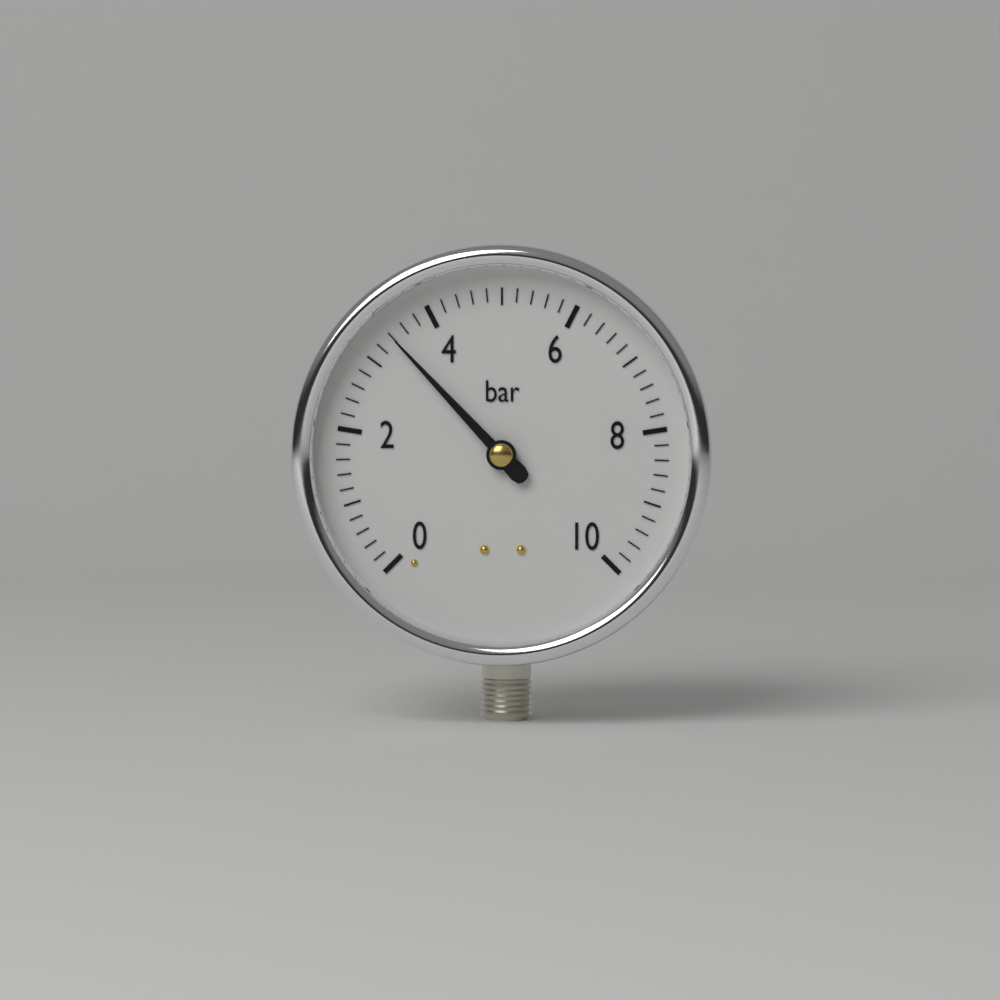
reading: 3.4 bar
